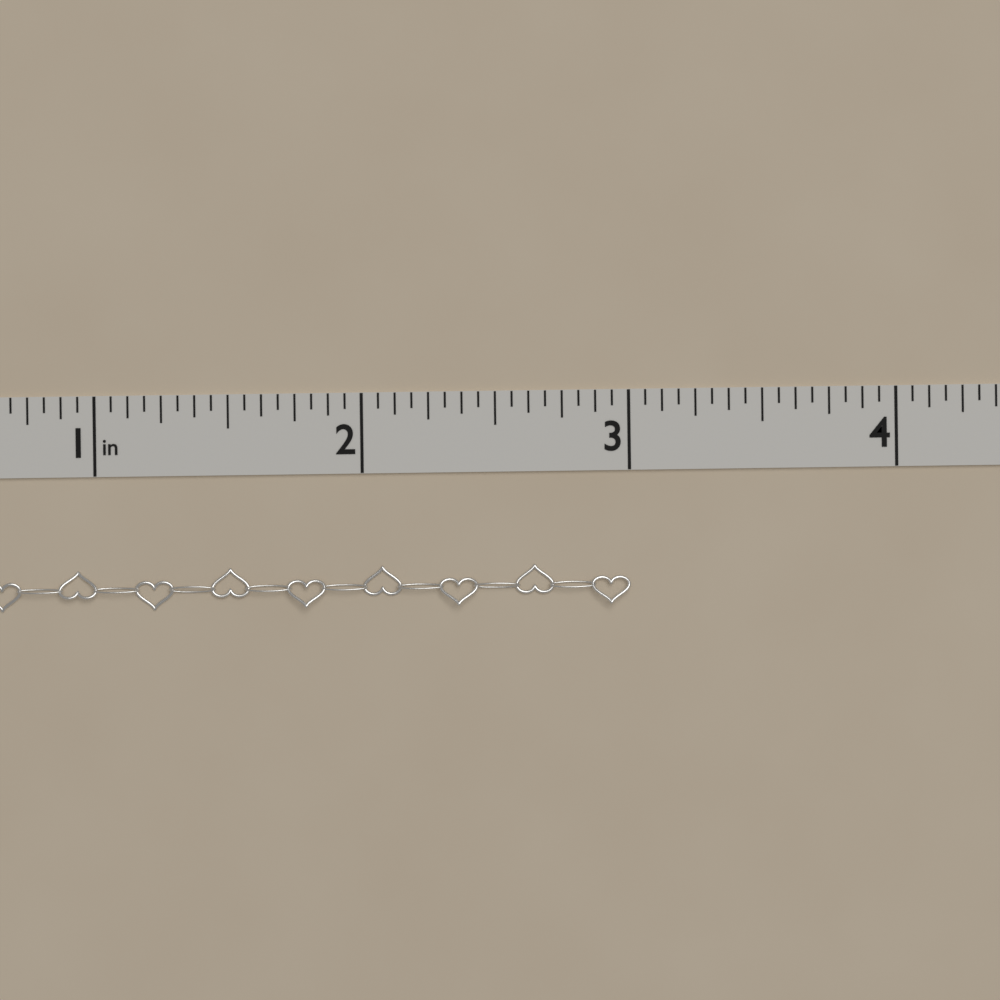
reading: 3.0000 in
